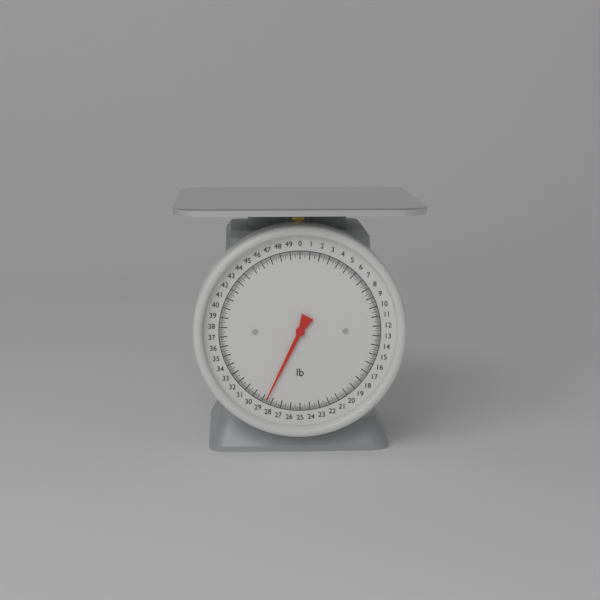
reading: 28.625 lb
